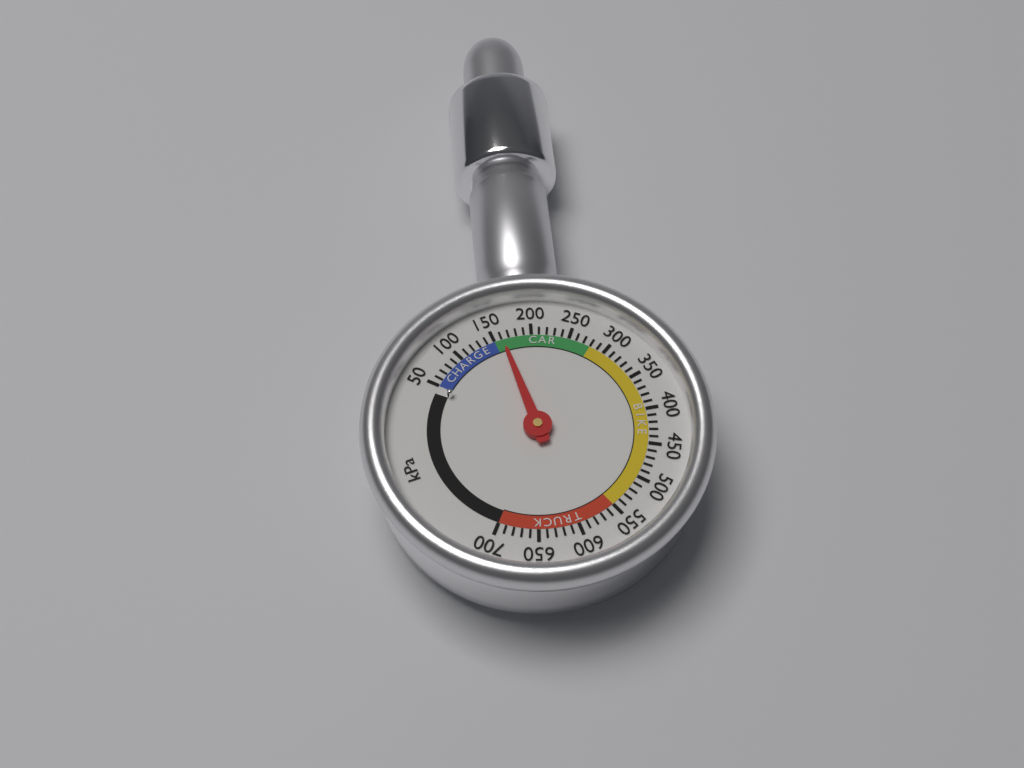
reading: 160 kPa
